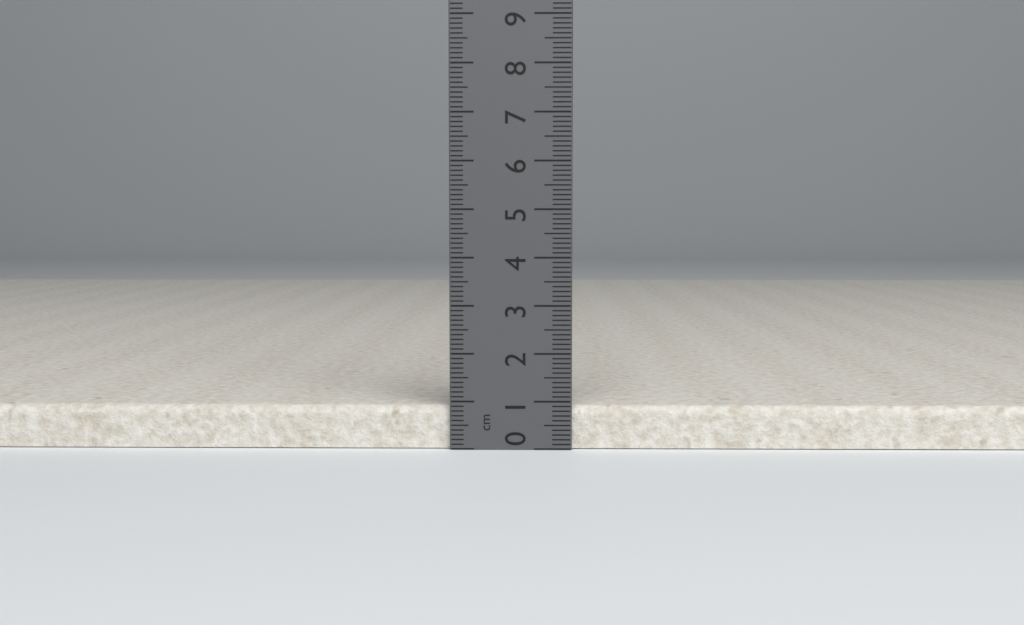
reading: 0.9 cm
